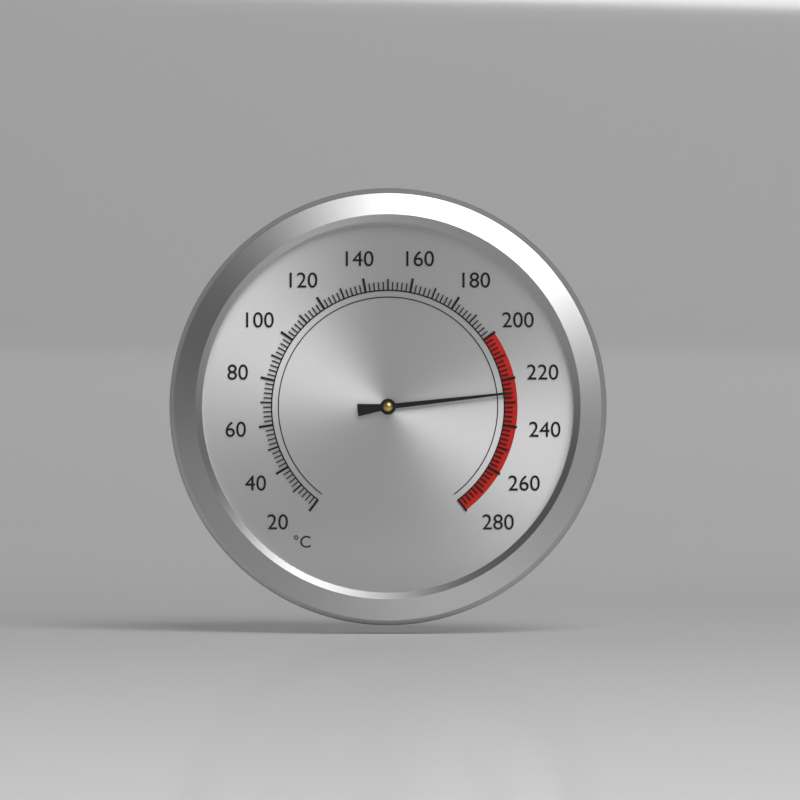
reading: 226 °C
